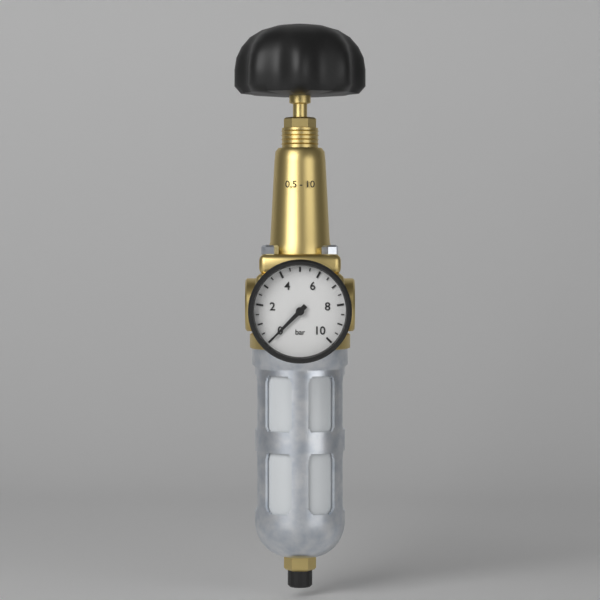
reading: 0.0 bar
